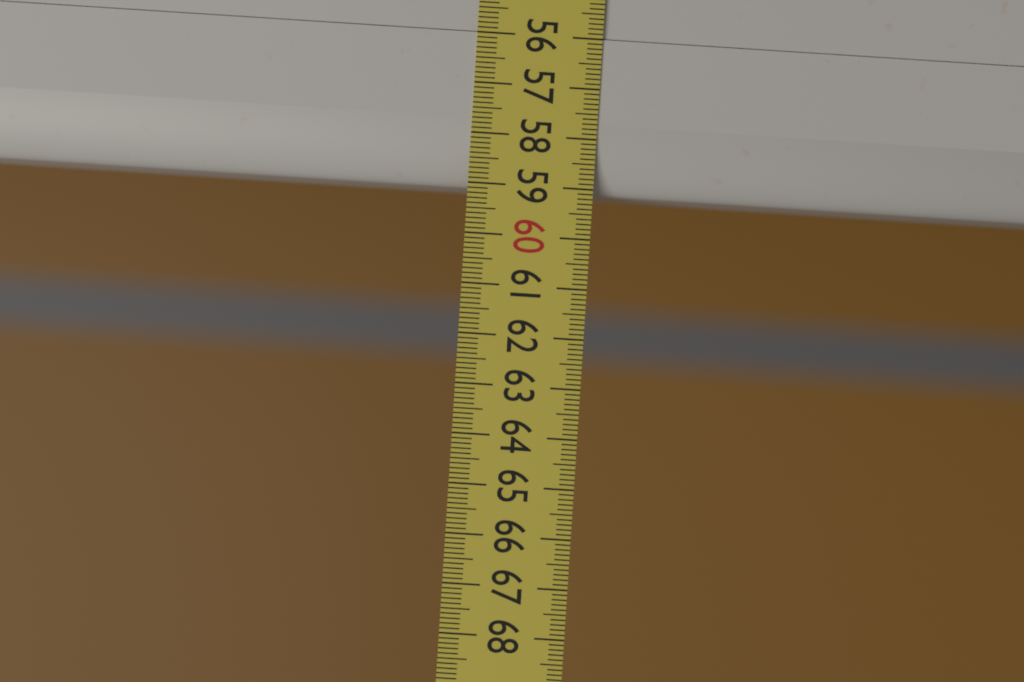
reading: 59.1 (no unit)
